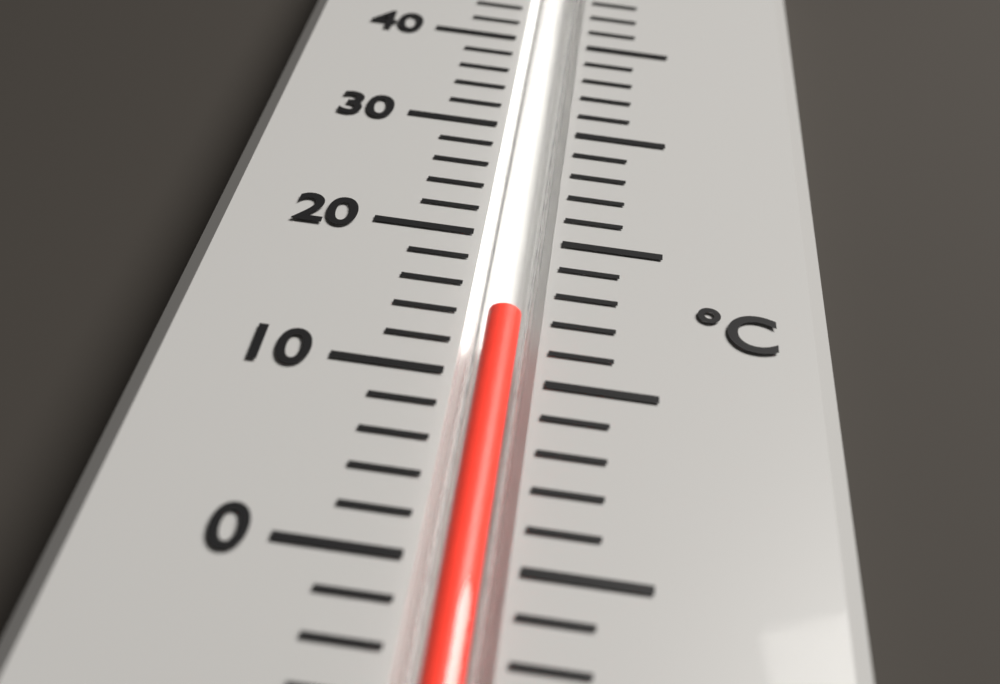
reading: 14 °C
